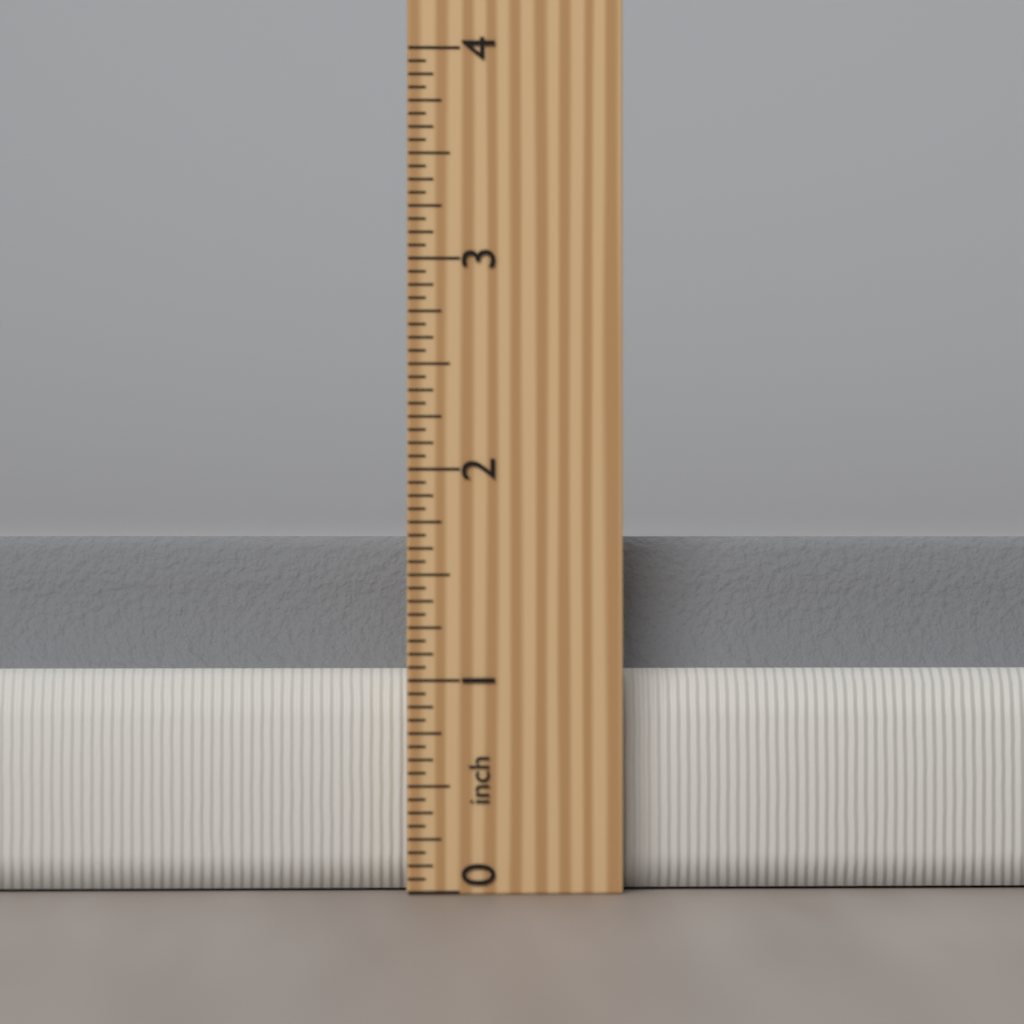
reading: 1.6875 inch
